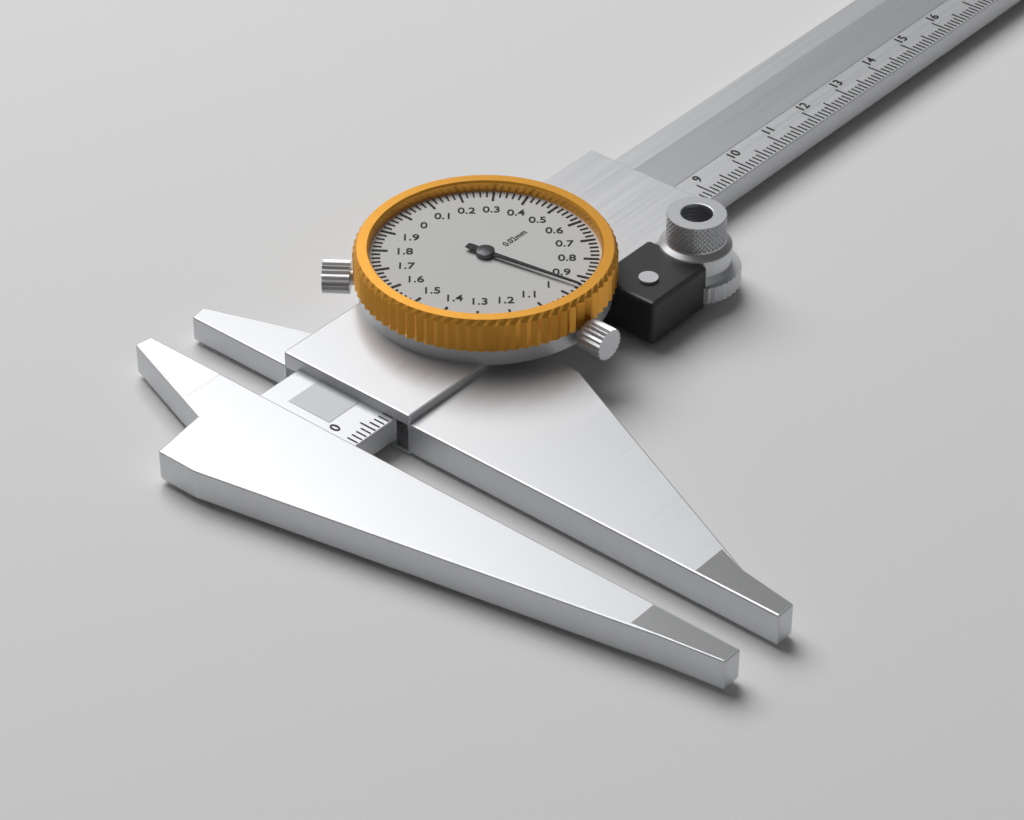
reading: 0.95 mm
